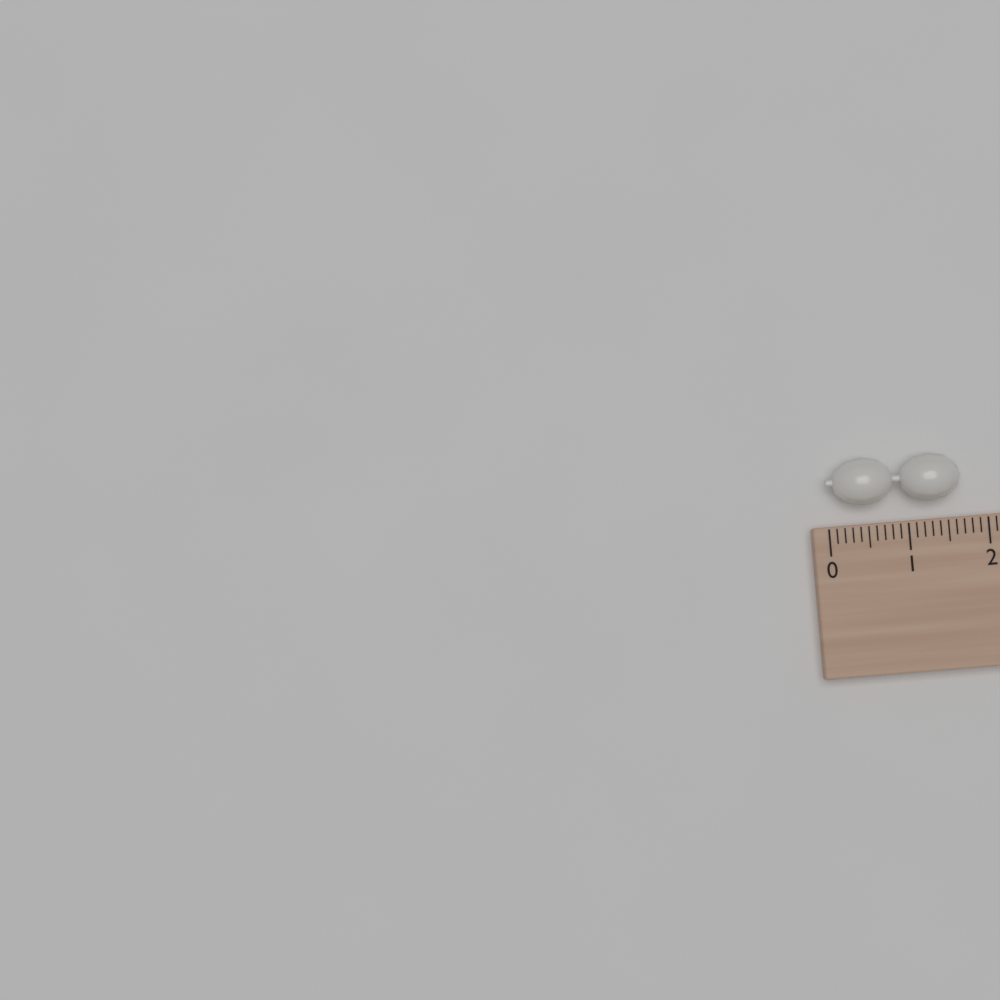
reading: 1.7 (no unit)
